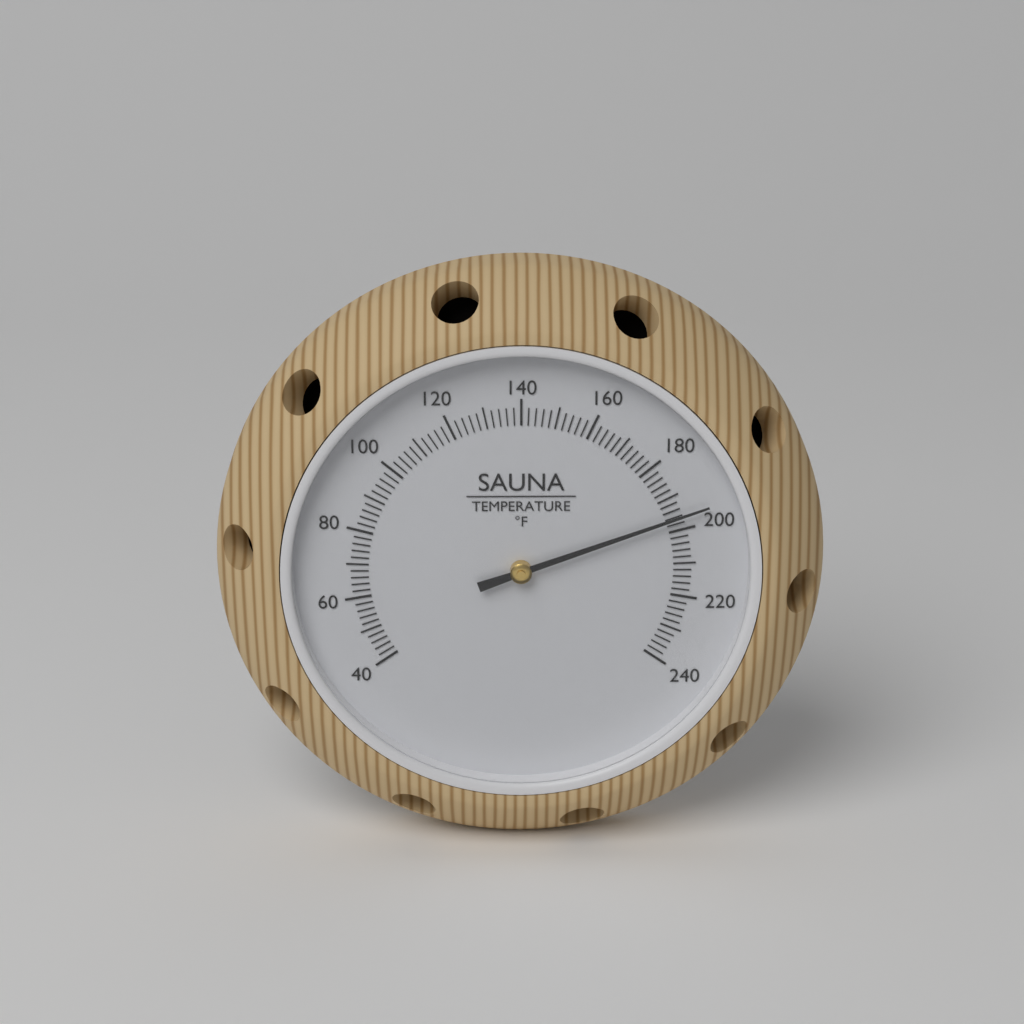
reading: 196 °F
